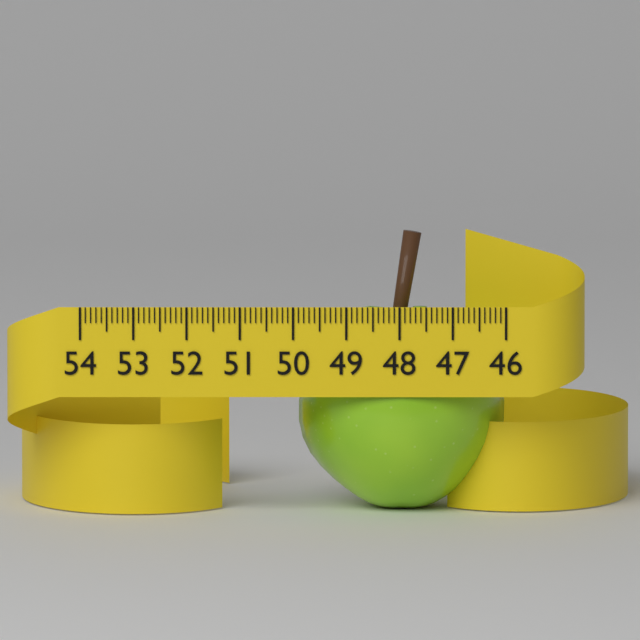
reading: 49.9 (no unit)
